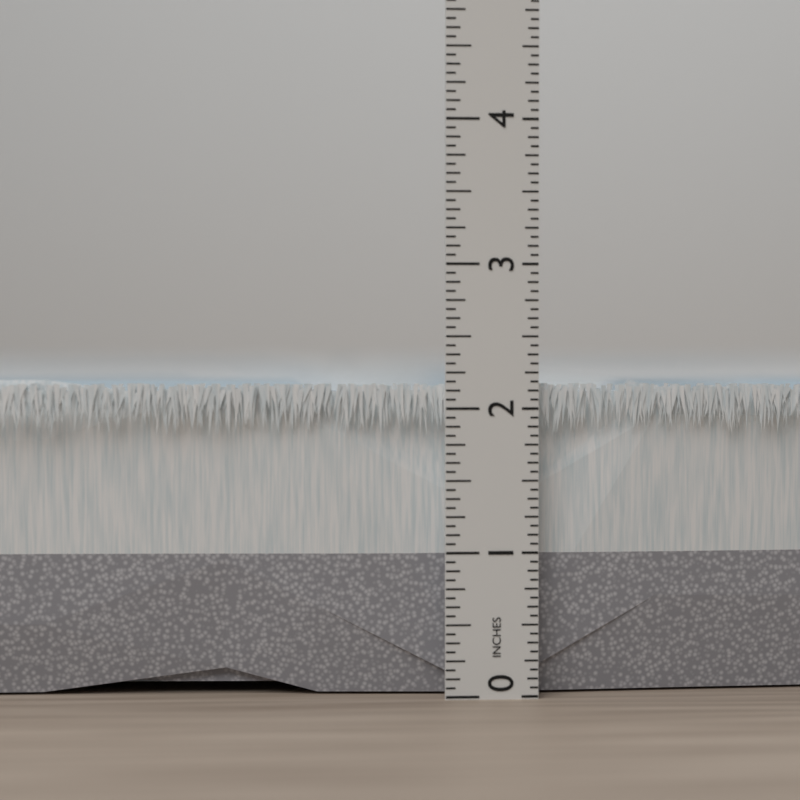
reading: 2.1875 in
